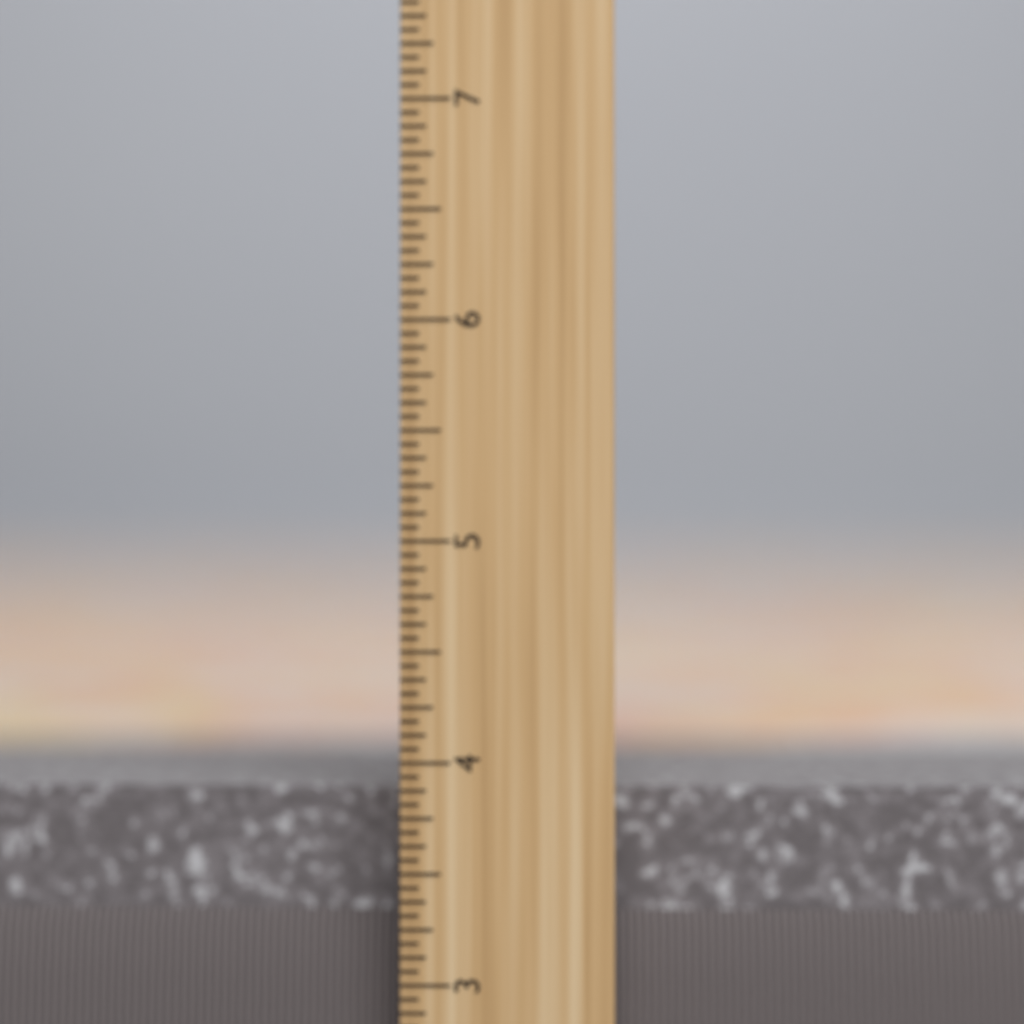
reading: 3.8750 inch
